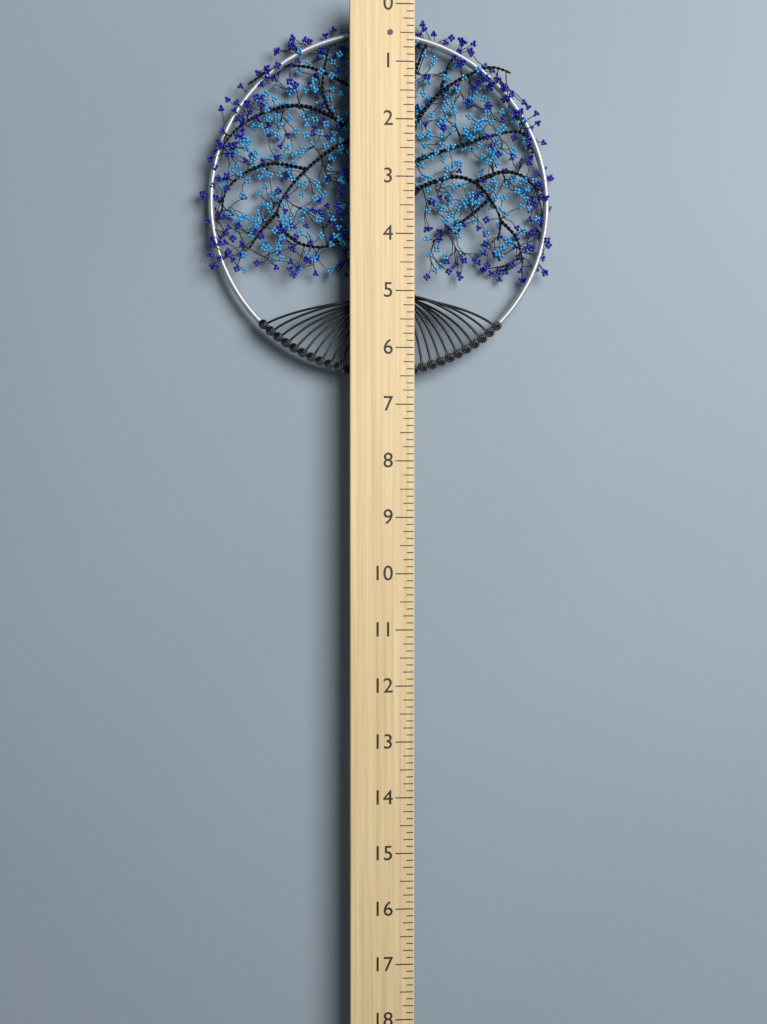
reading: 6.500 (no unit)
